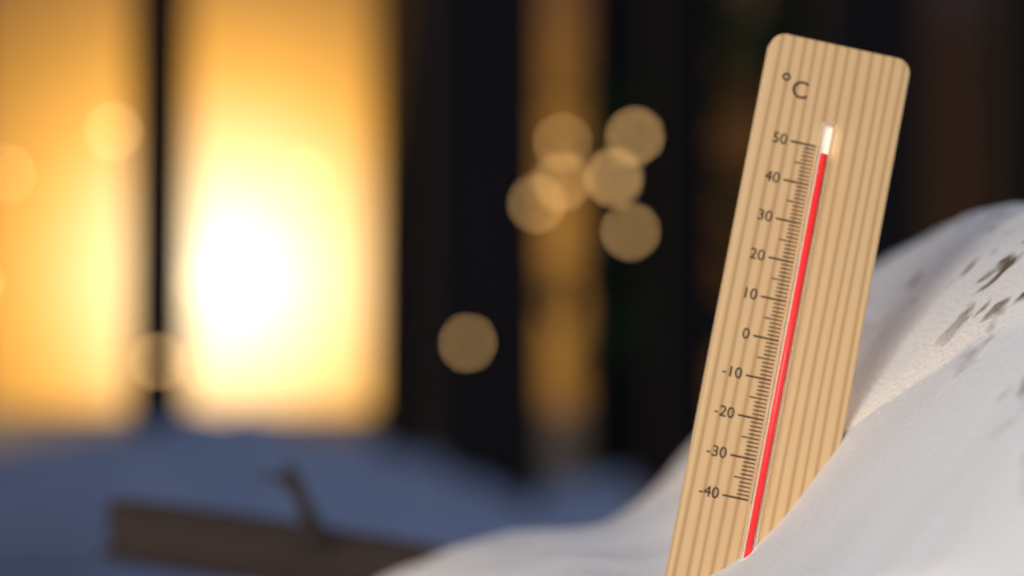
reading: 48 °C
